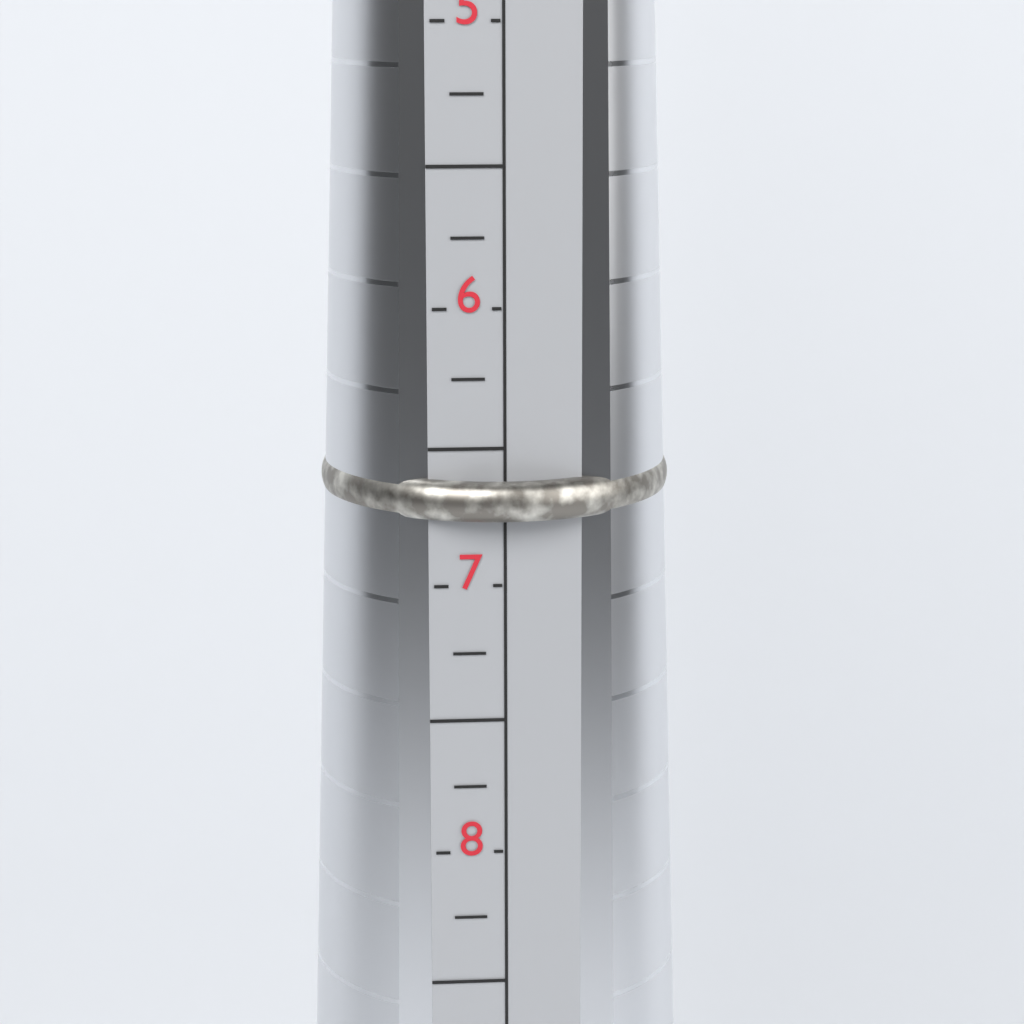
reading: 6.75 (no unit)
